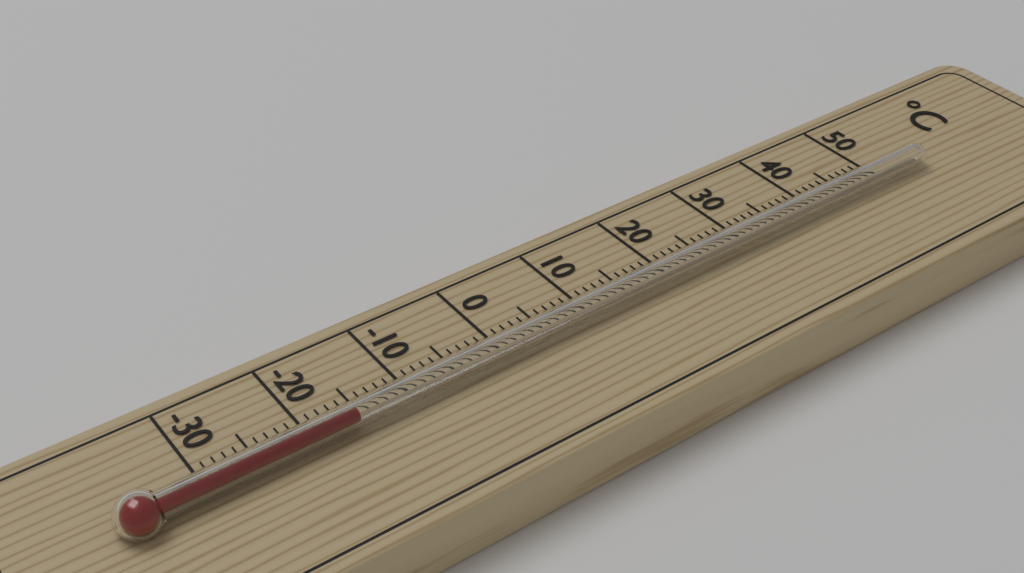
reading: -16 °C
